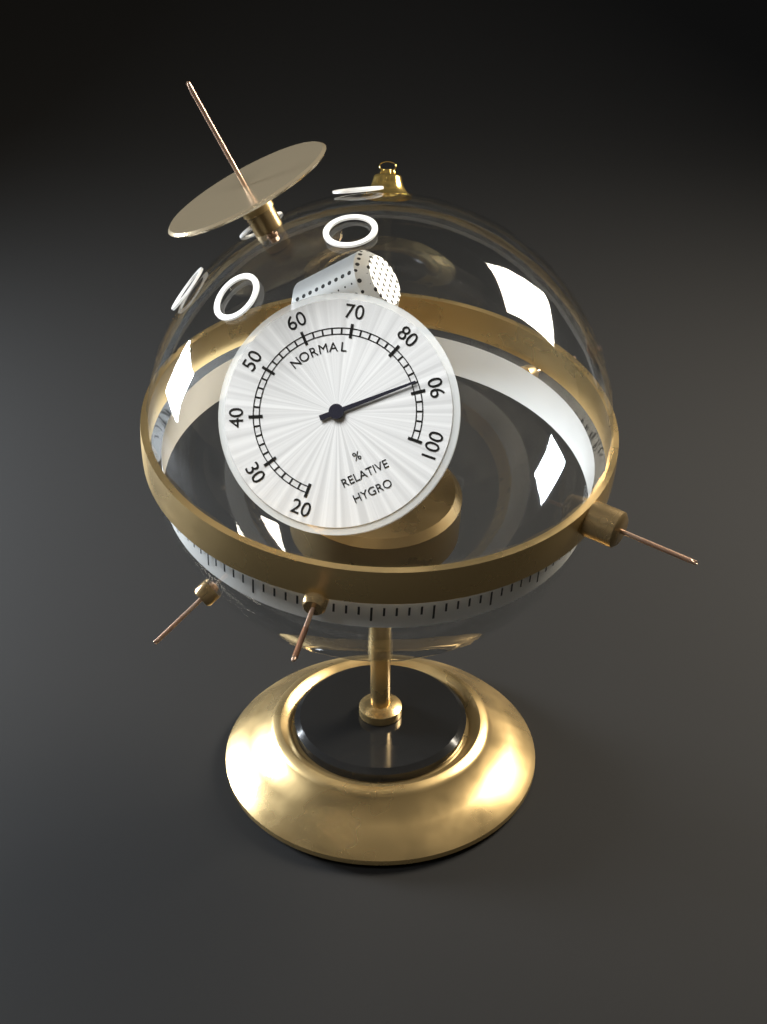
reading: 88 %
